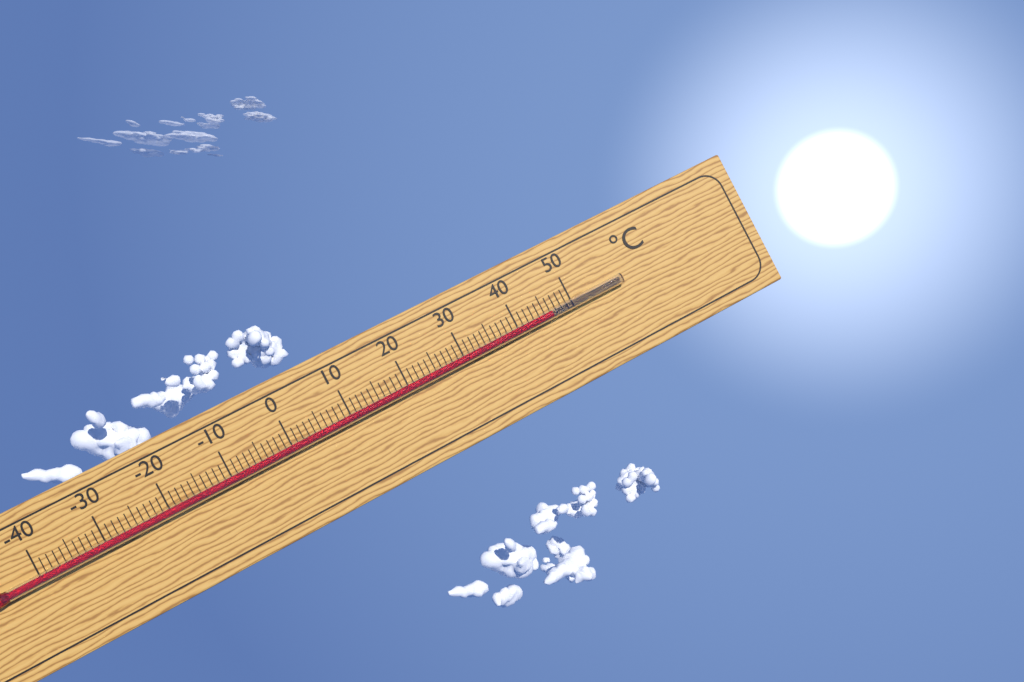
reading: 46 °C
